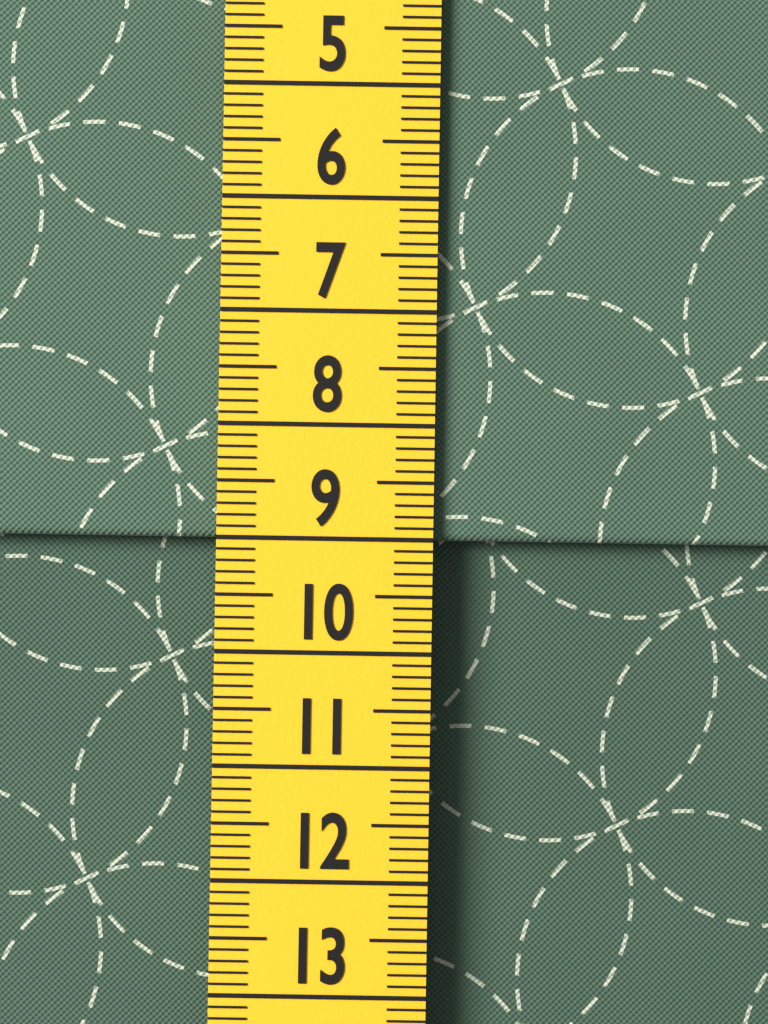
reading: 9.0 cm
